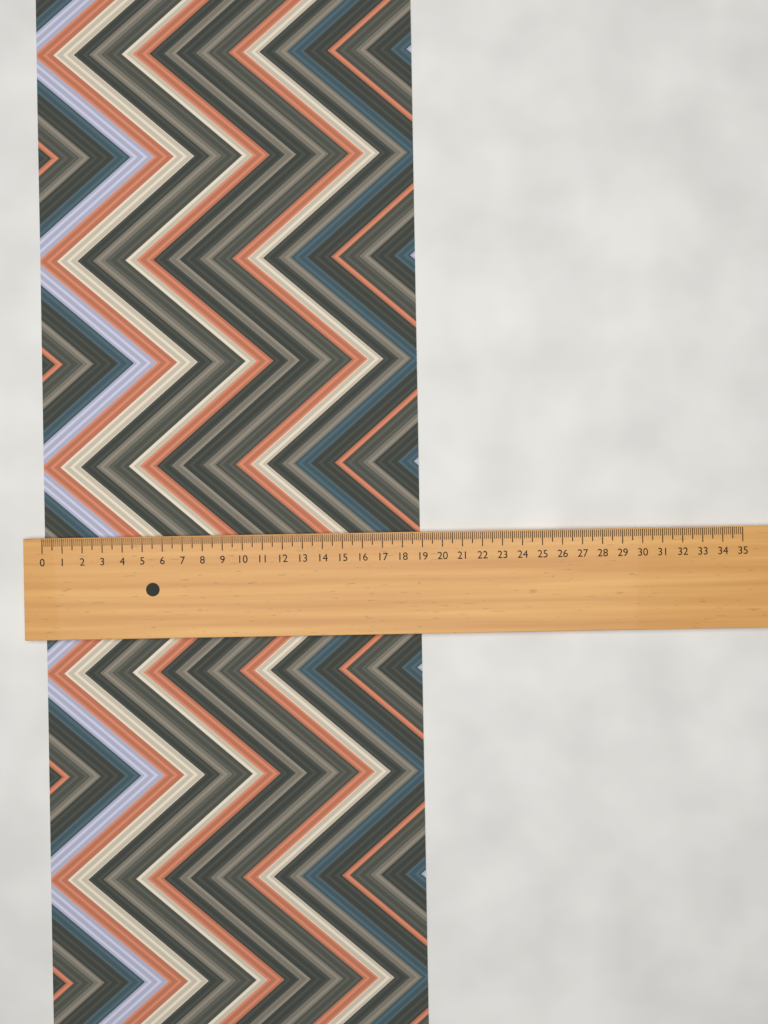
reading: 18.9 (no unit)
